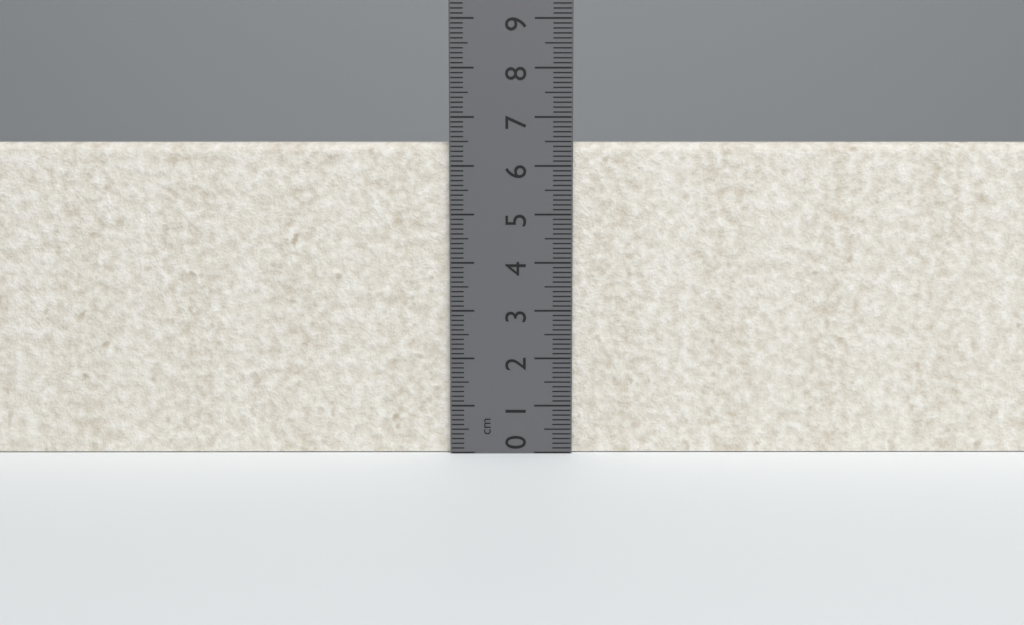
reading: 6.5 cm
